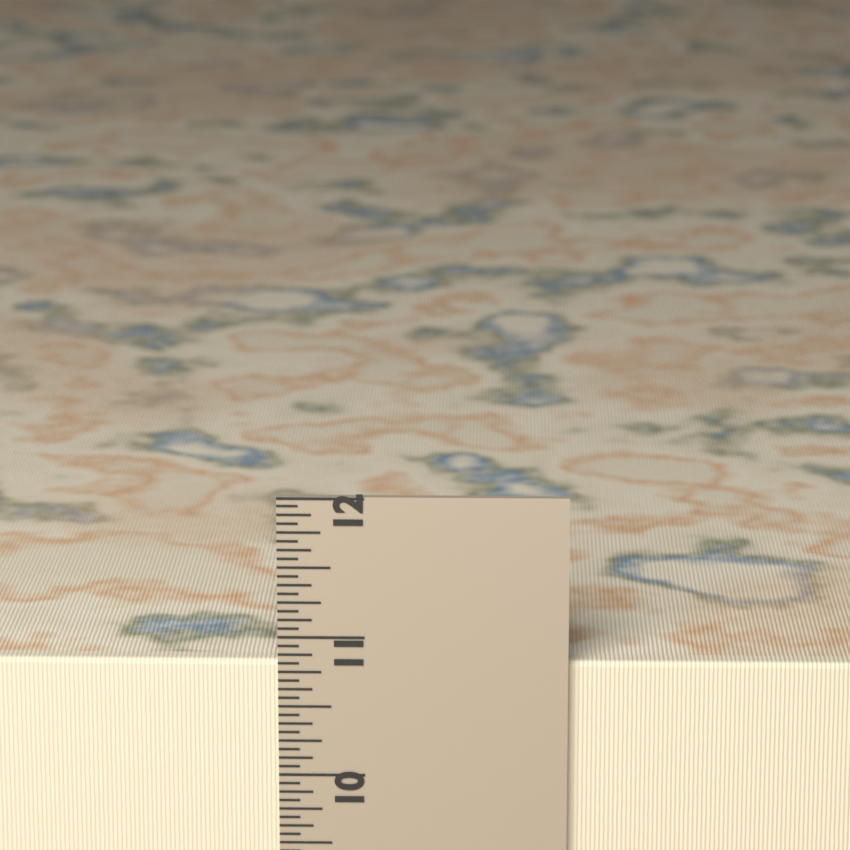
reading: 10.8125 in
